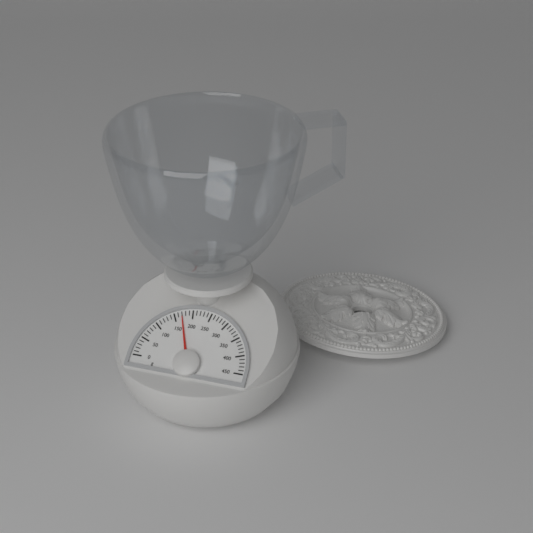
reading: 170 g
